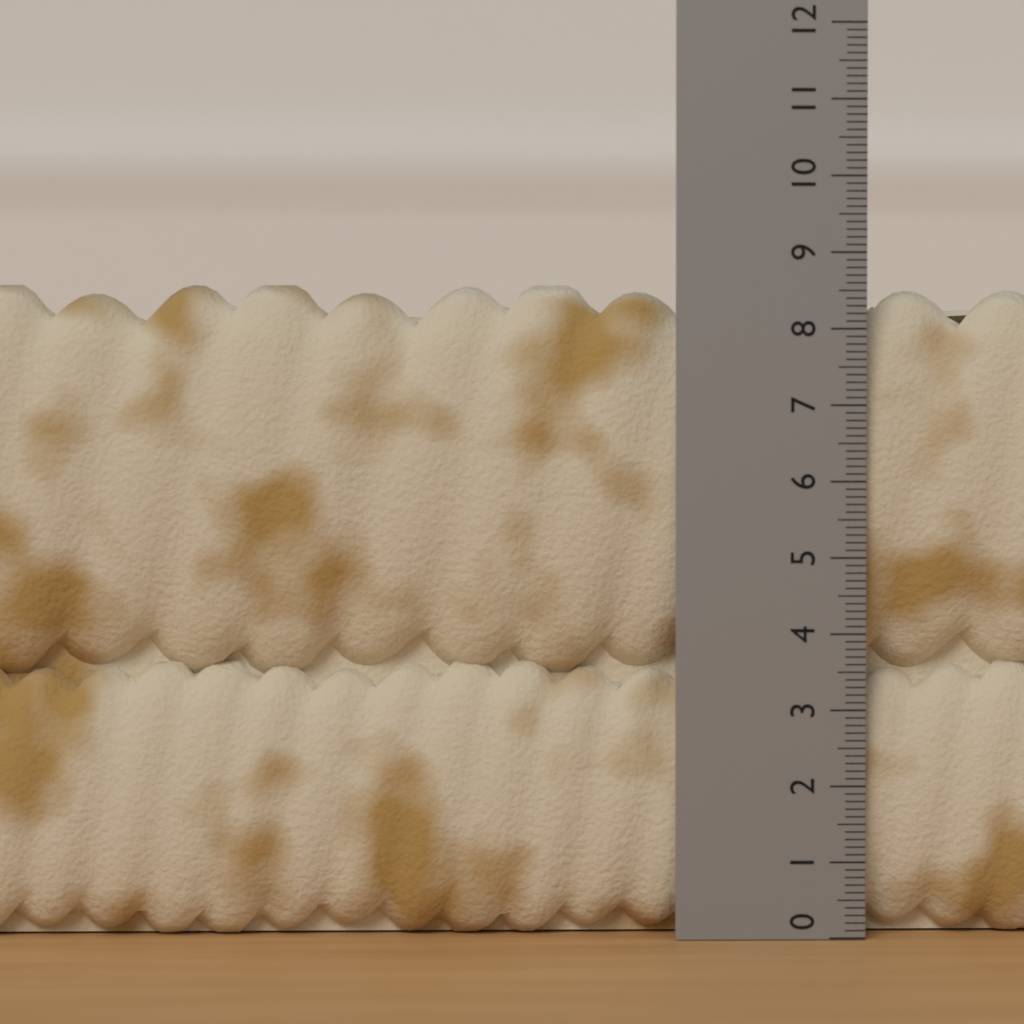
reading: 8.6 (no unit)
